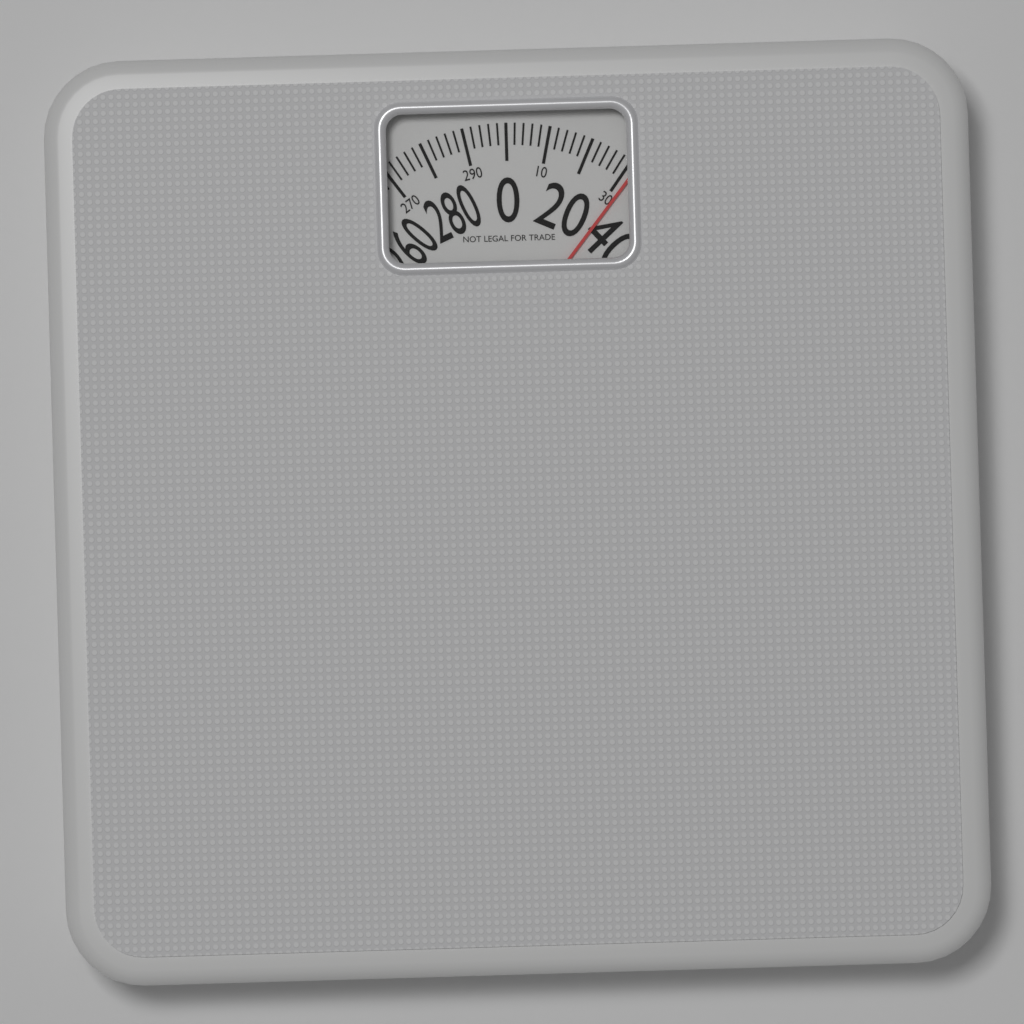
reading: 32 (no unit)
